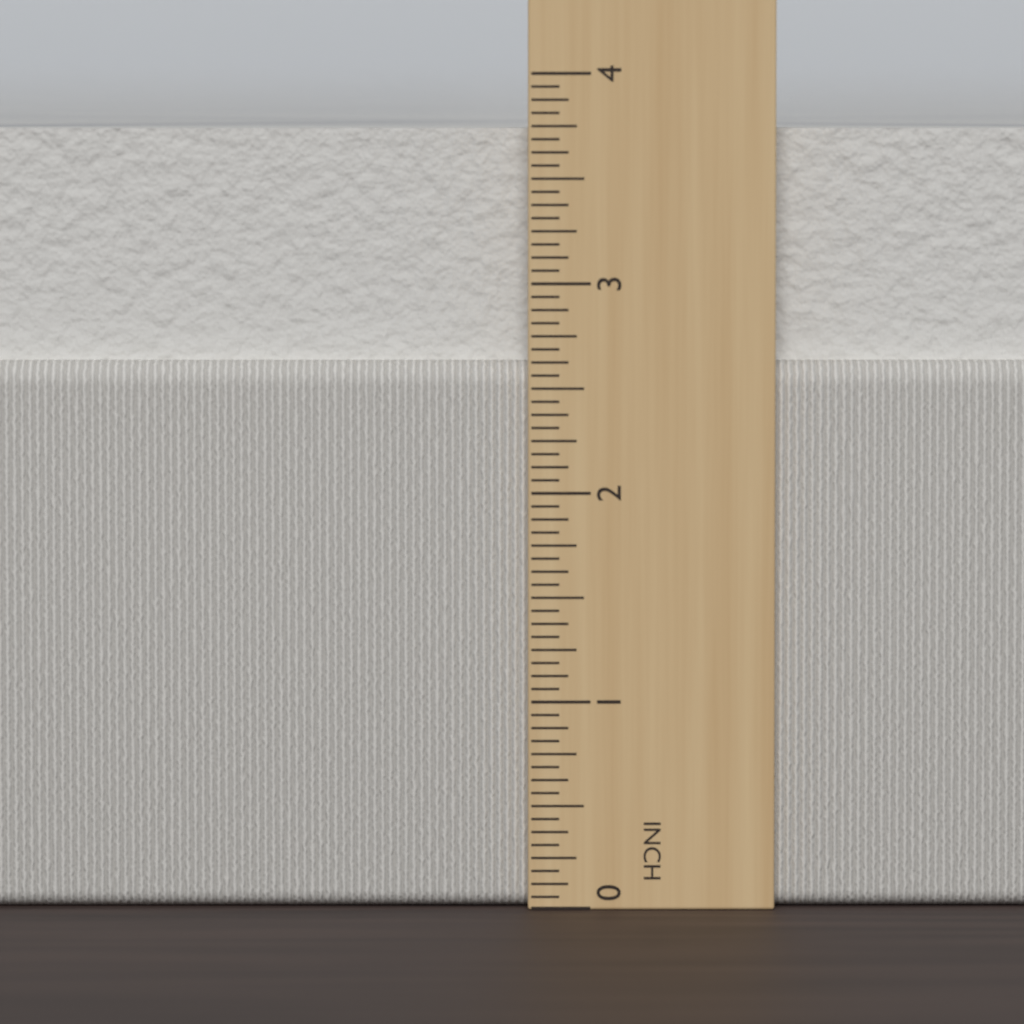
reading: 3.7500 in
